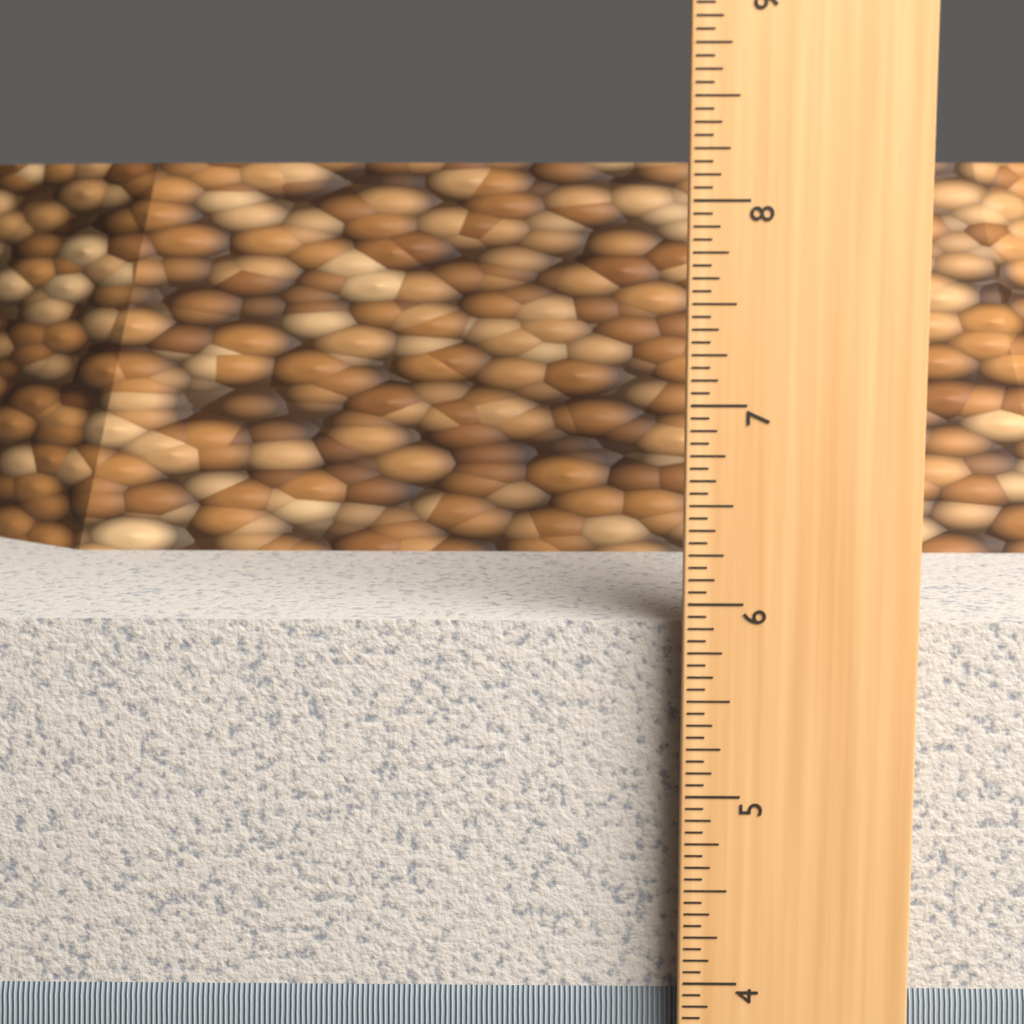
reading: 5.8750 in
